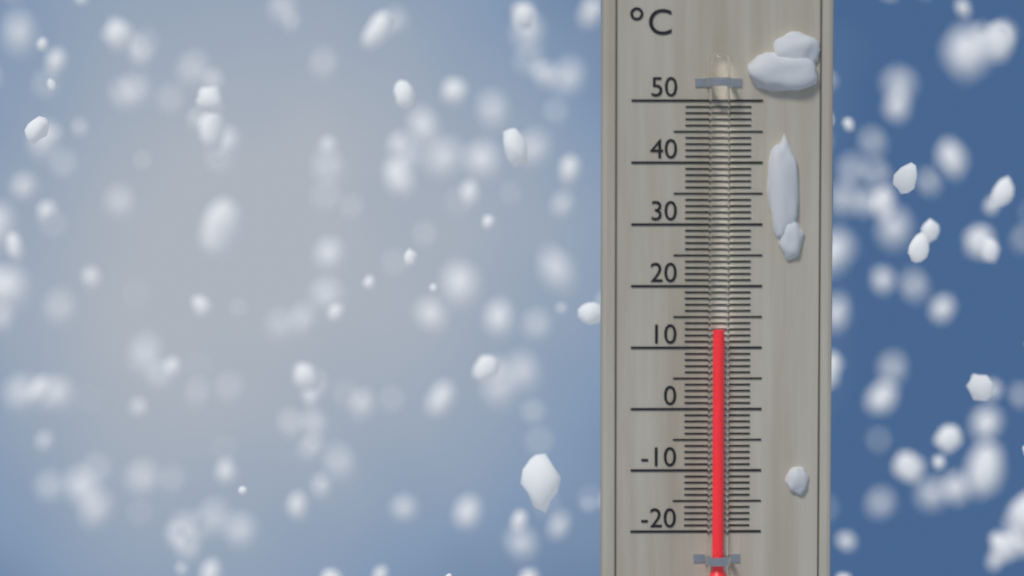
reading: 13 °C
